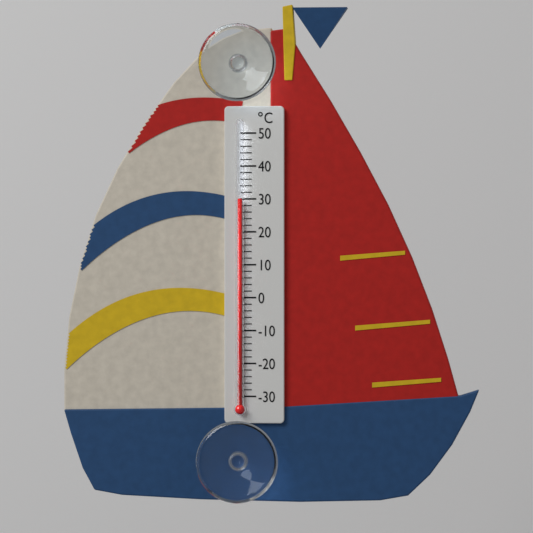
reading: 30 °C
